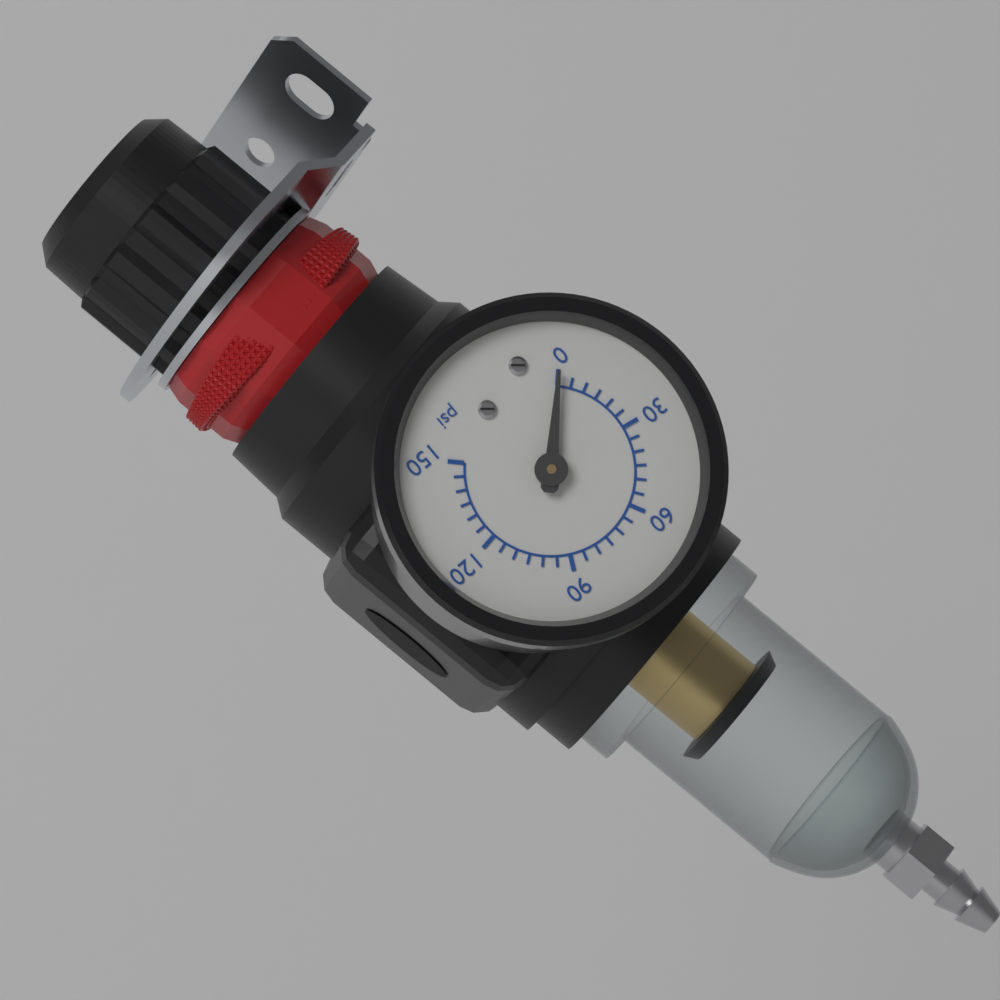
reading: 0 psi
